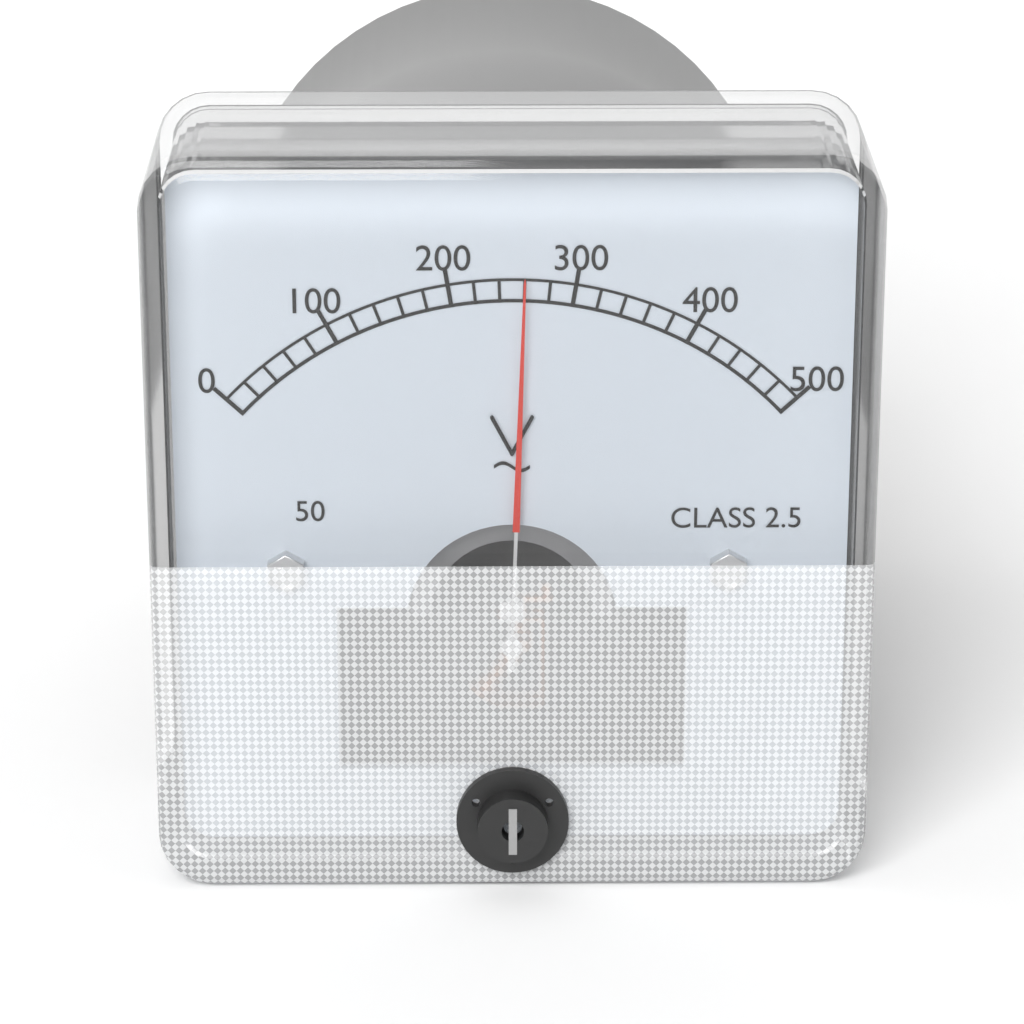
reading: 260 V
